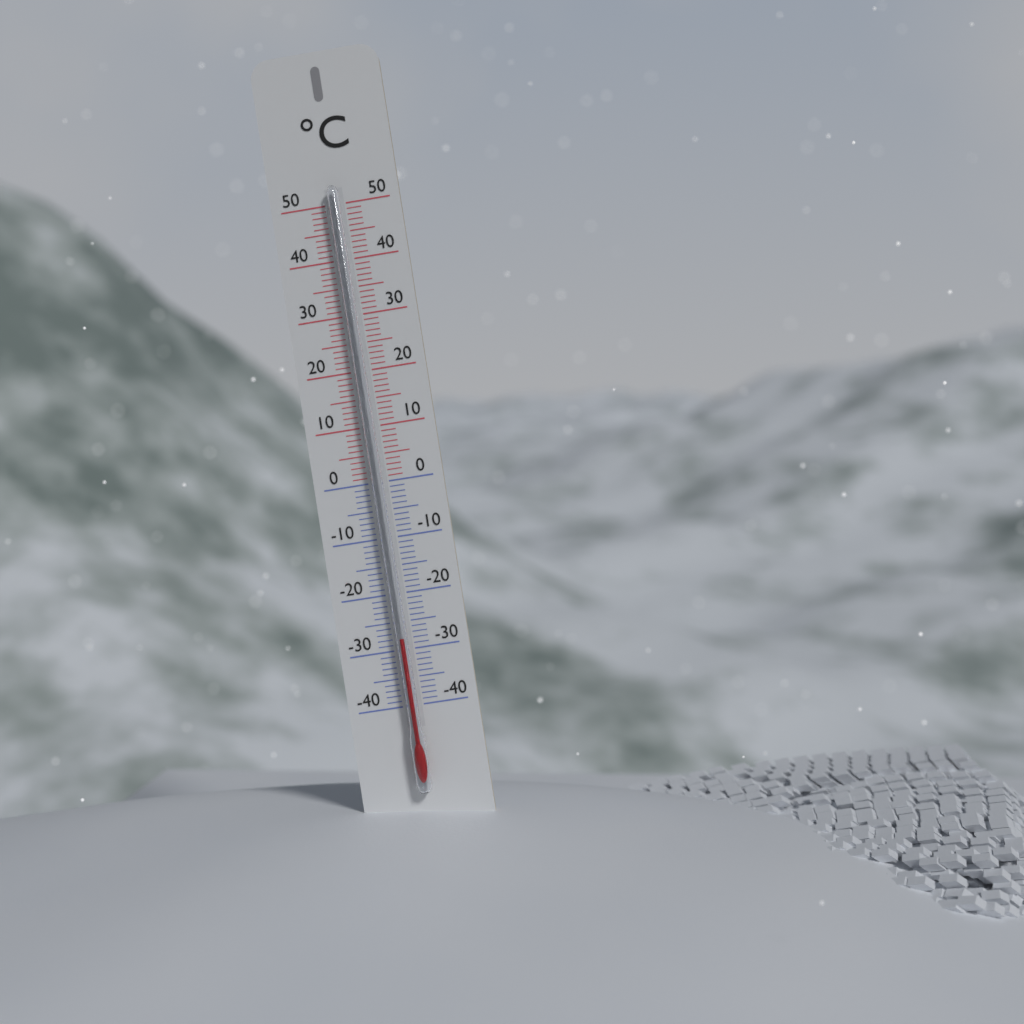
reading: -28 °C
